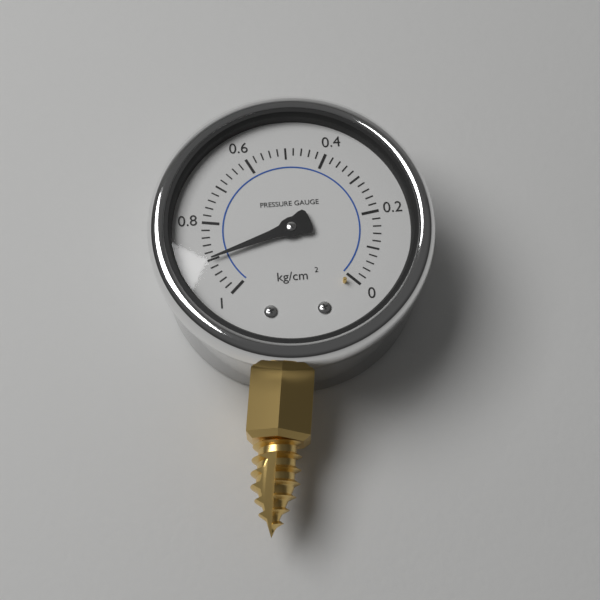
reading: 0.90 kg/cm²
